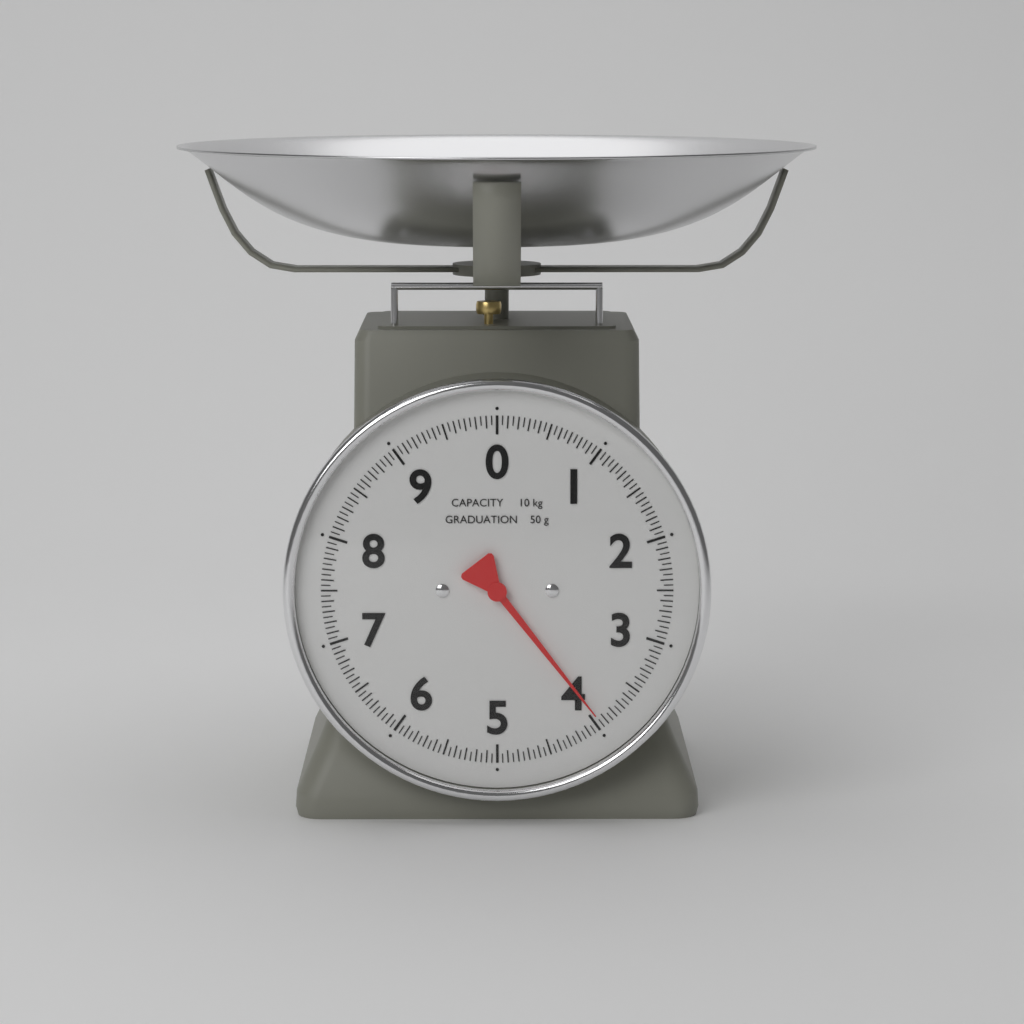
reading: 3.95 kg
